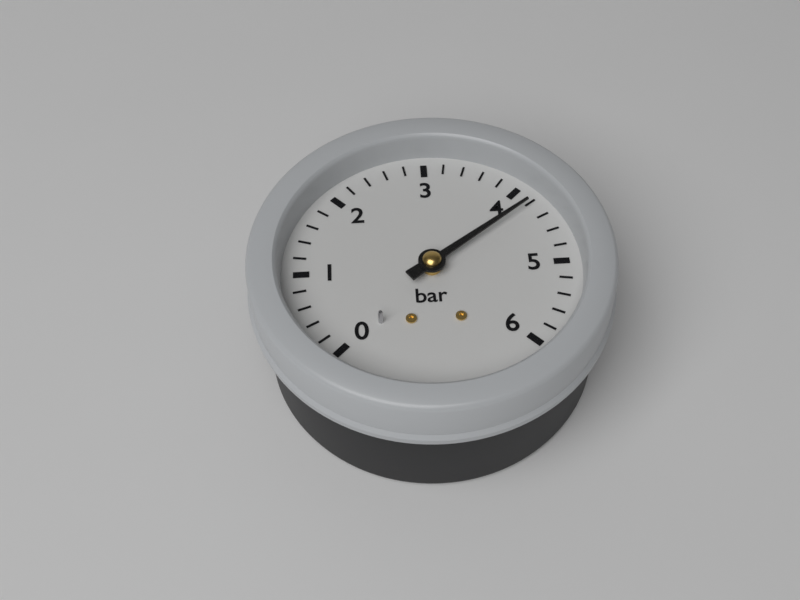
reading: 4.2 bar
